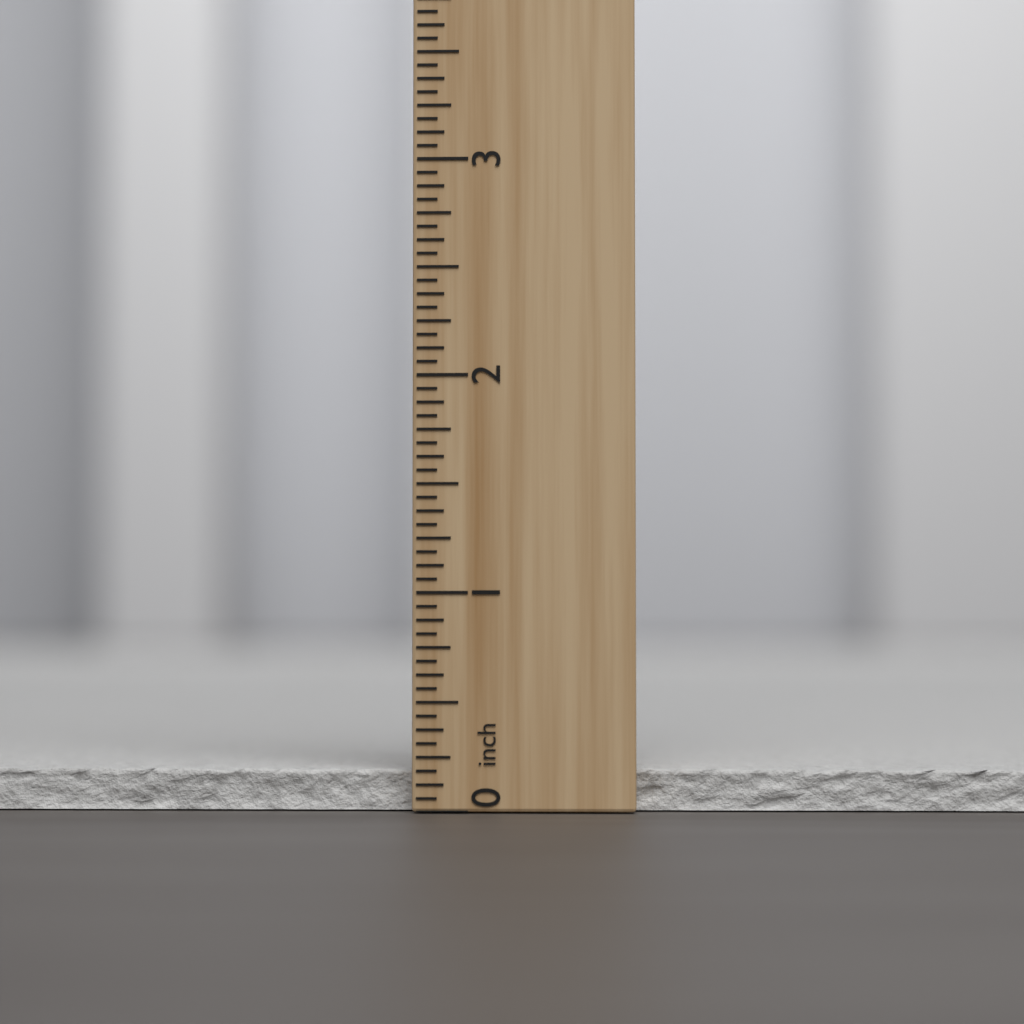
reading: 0.1875 inch
